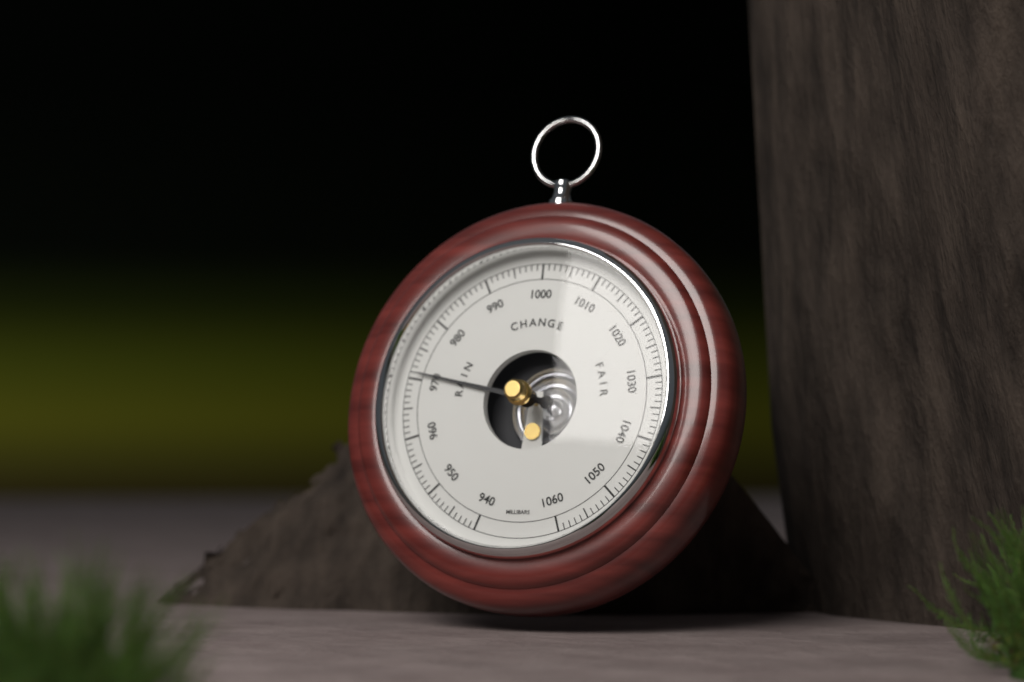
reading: 971 mbar
